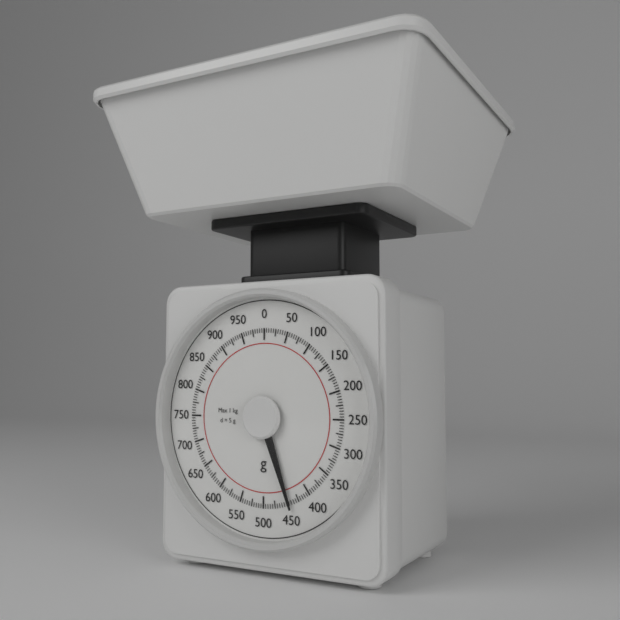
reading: 445 g
